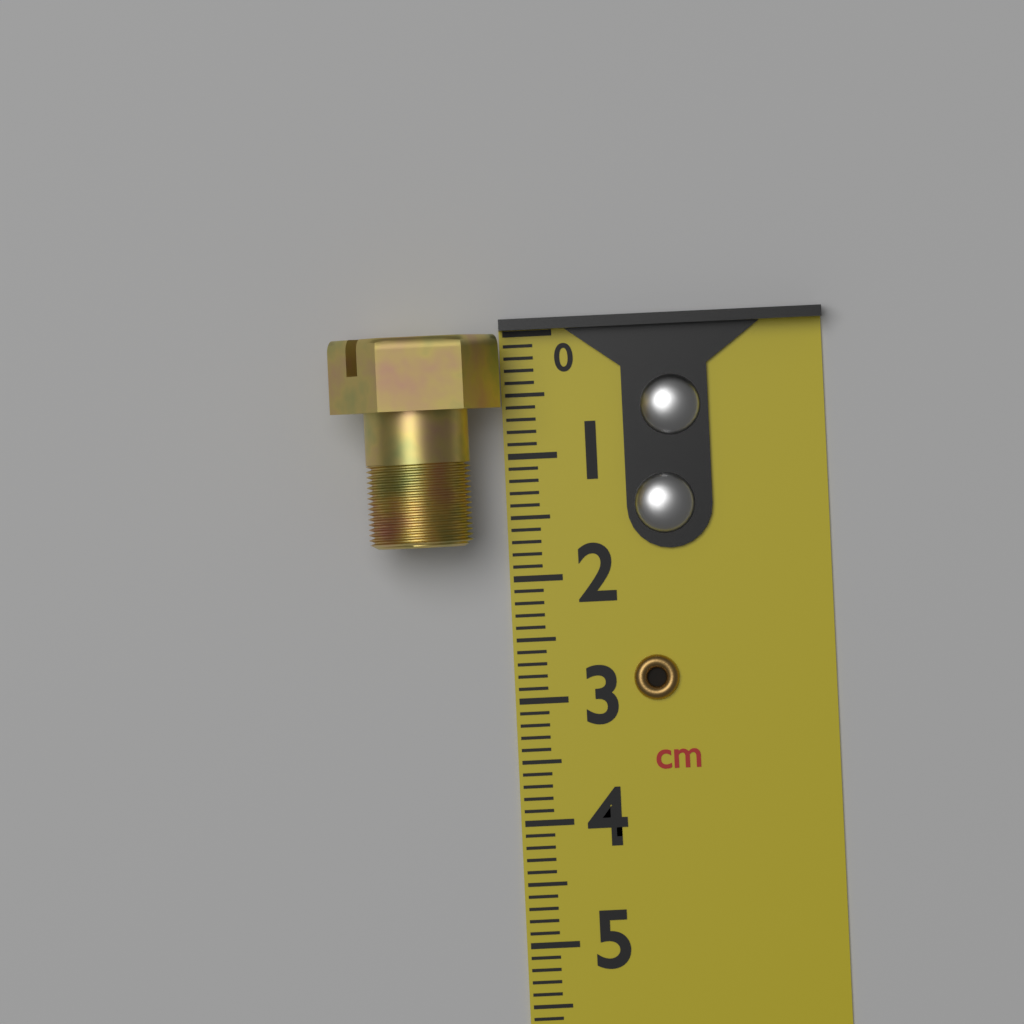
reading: 1.7 cm
